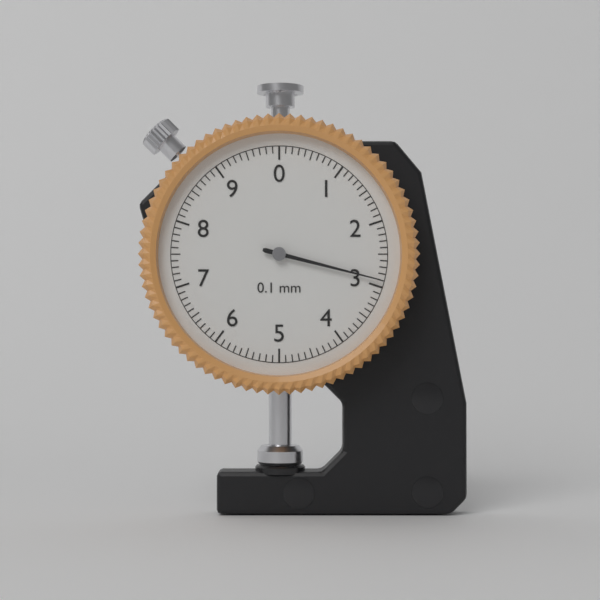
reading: 2.9 mm
